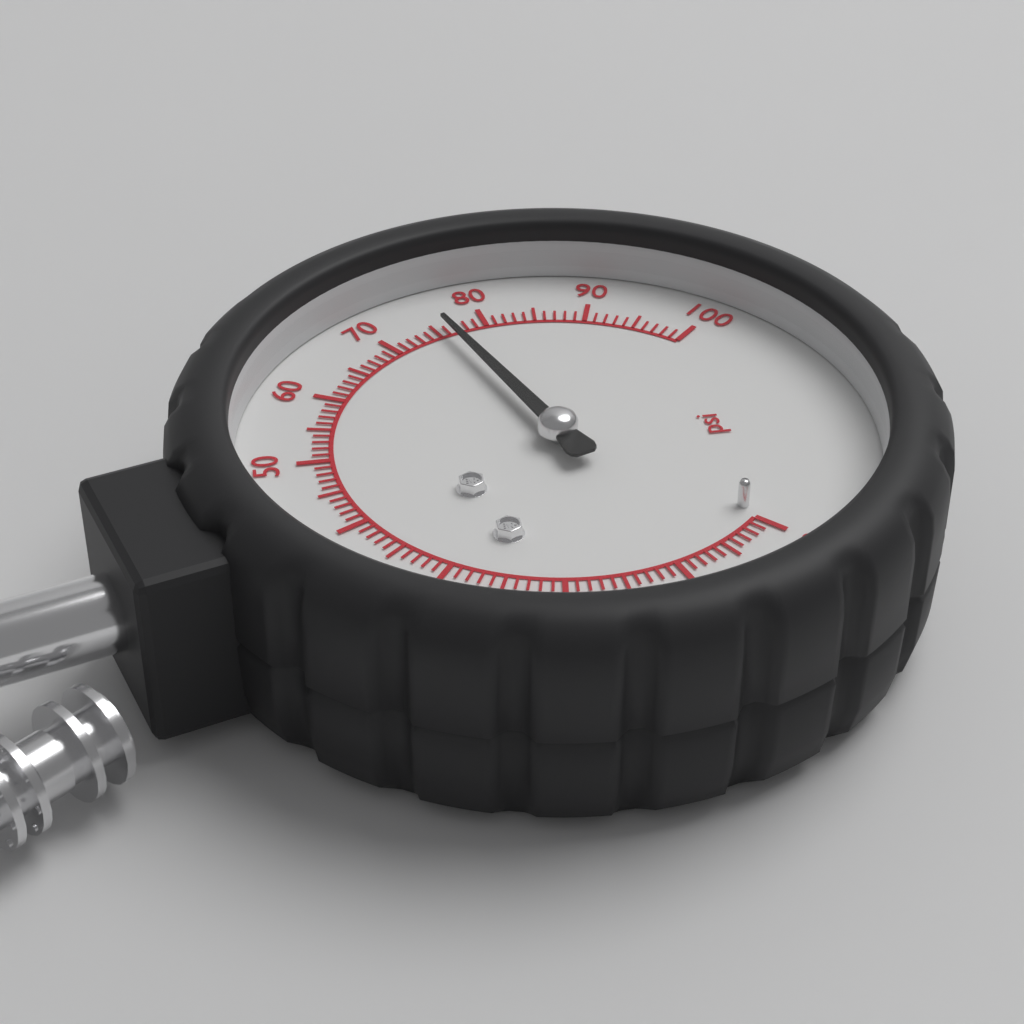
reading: 76 psi
